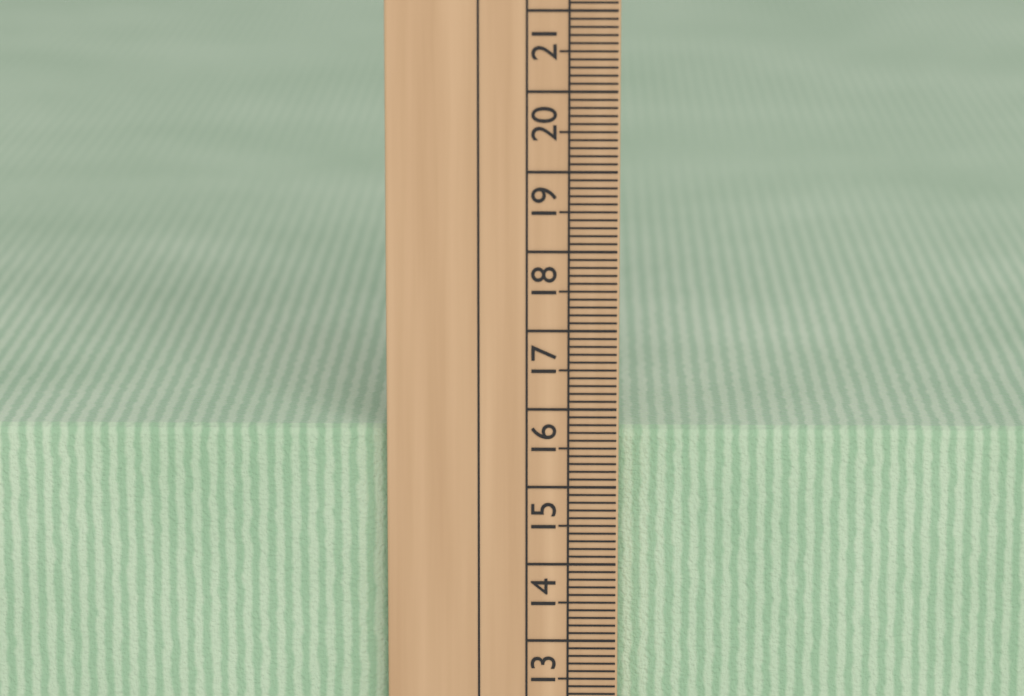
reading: 15.7 cm
